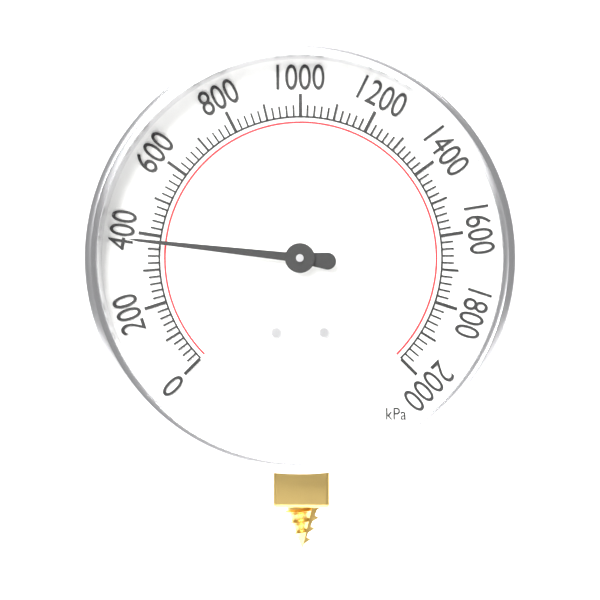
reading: 380 kPa
